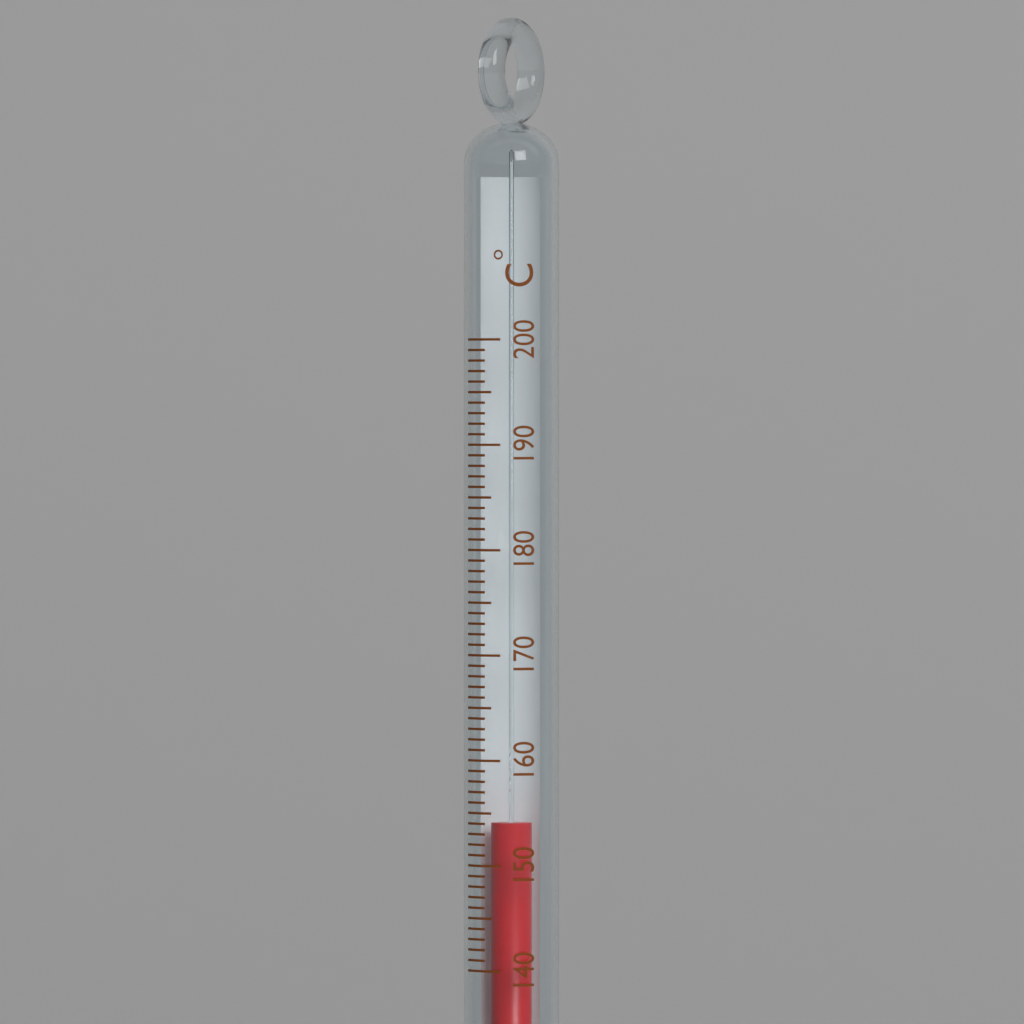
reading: 154 °C
